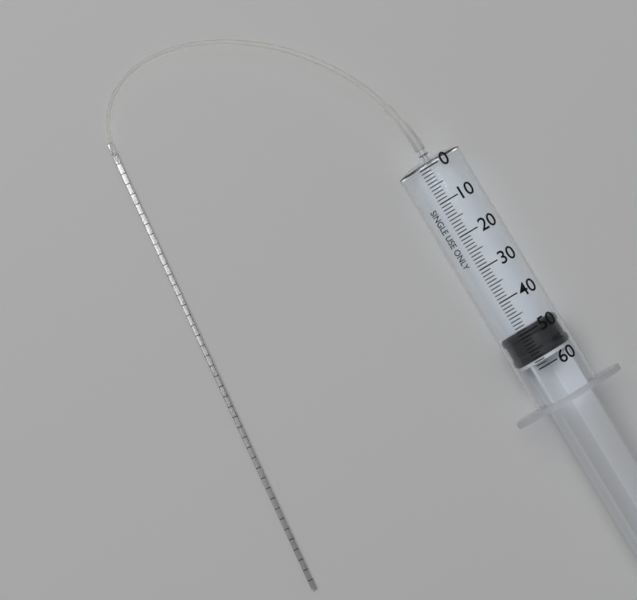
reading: 49 ml
